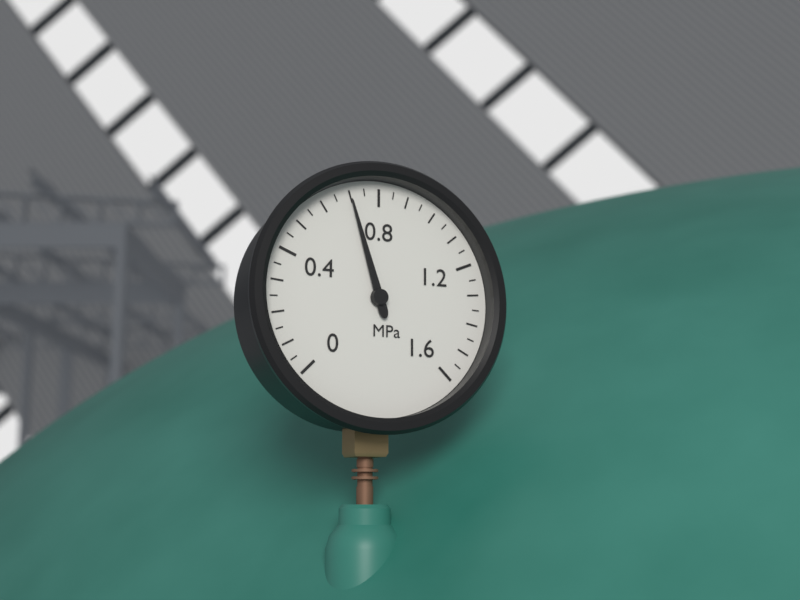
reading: 0.70 MPa
